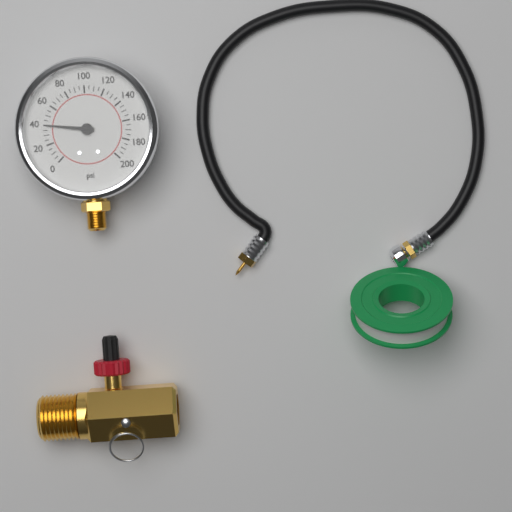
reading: 40 psi
